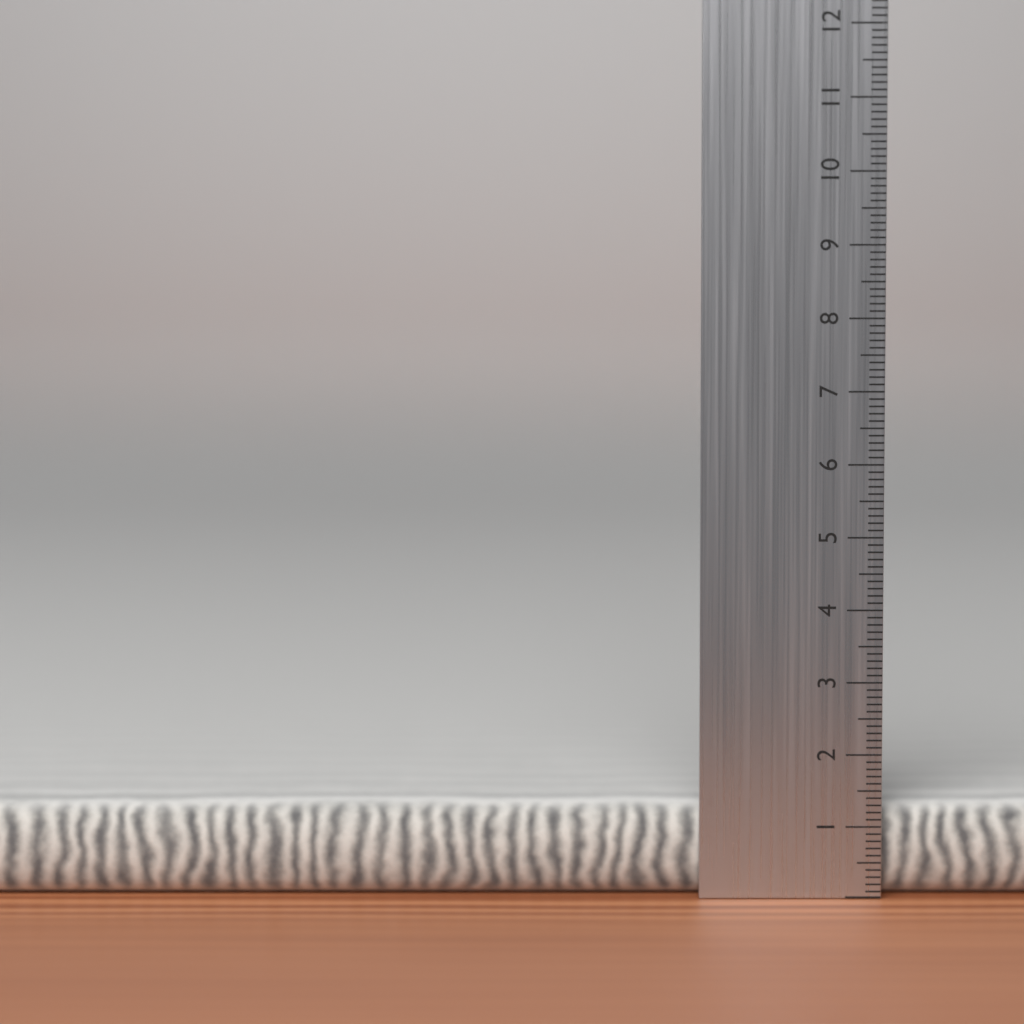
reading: 1.3 cm
